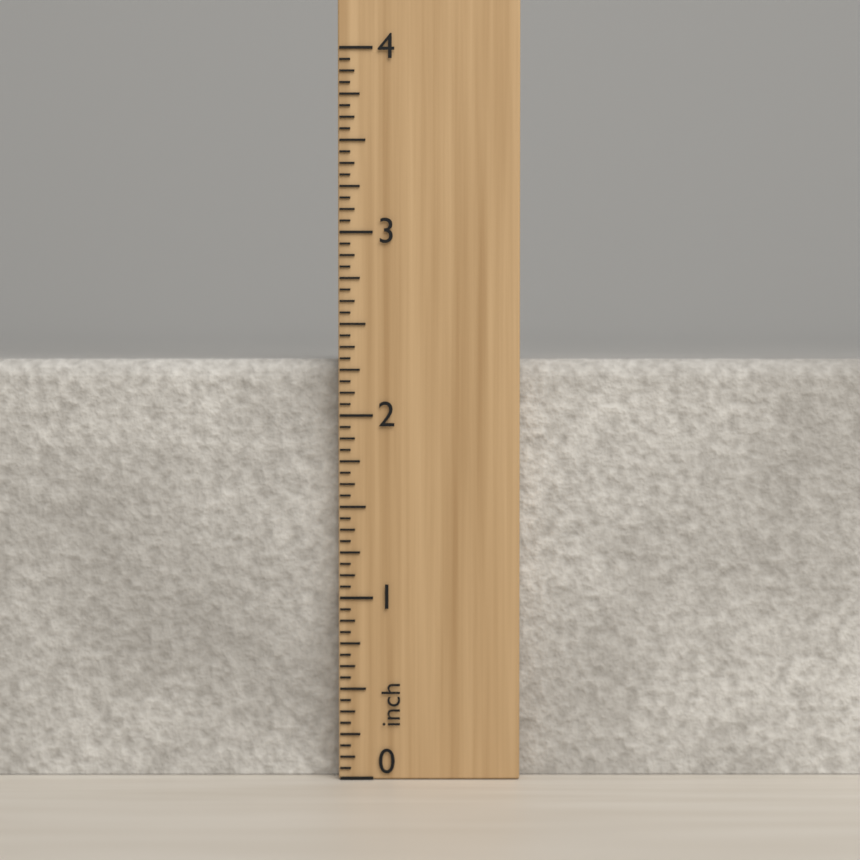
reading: 2.3125 inch
